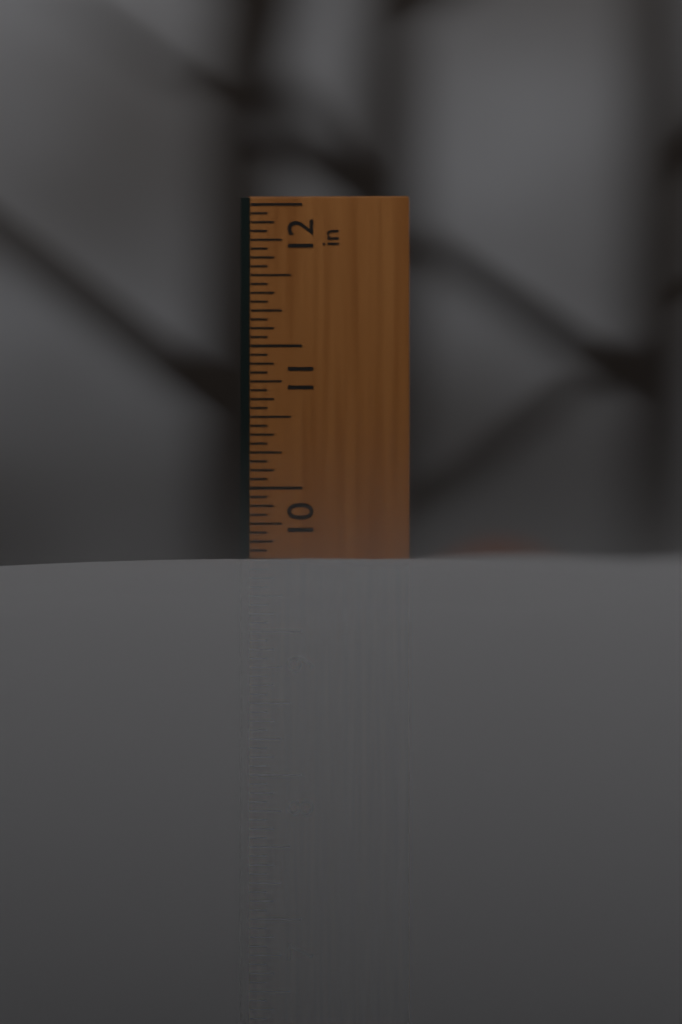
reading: 9.5000 in
